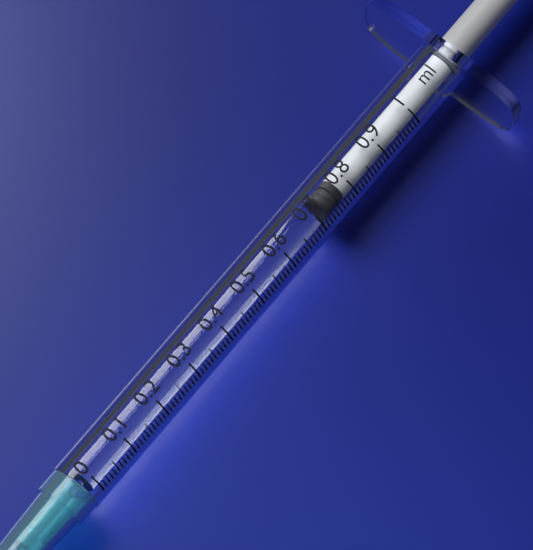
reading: 0.73 ml
